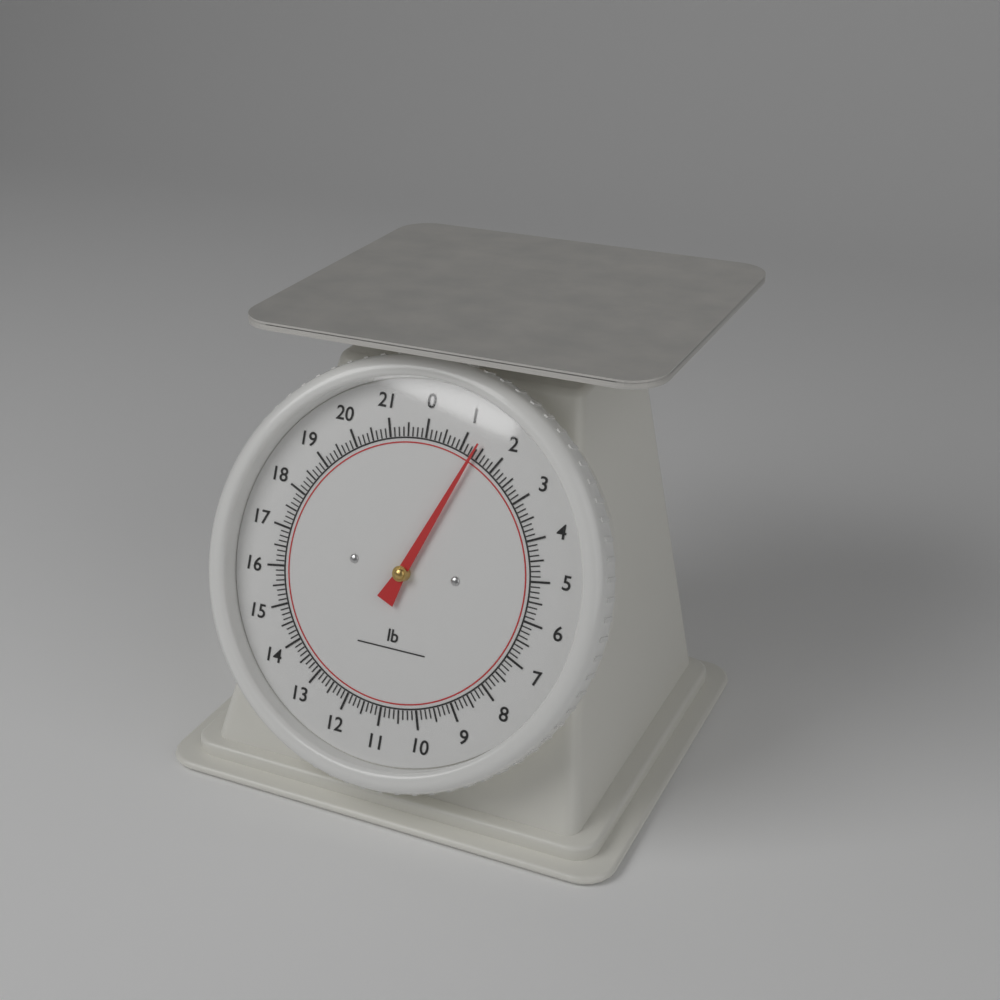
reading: 1.375 lb
